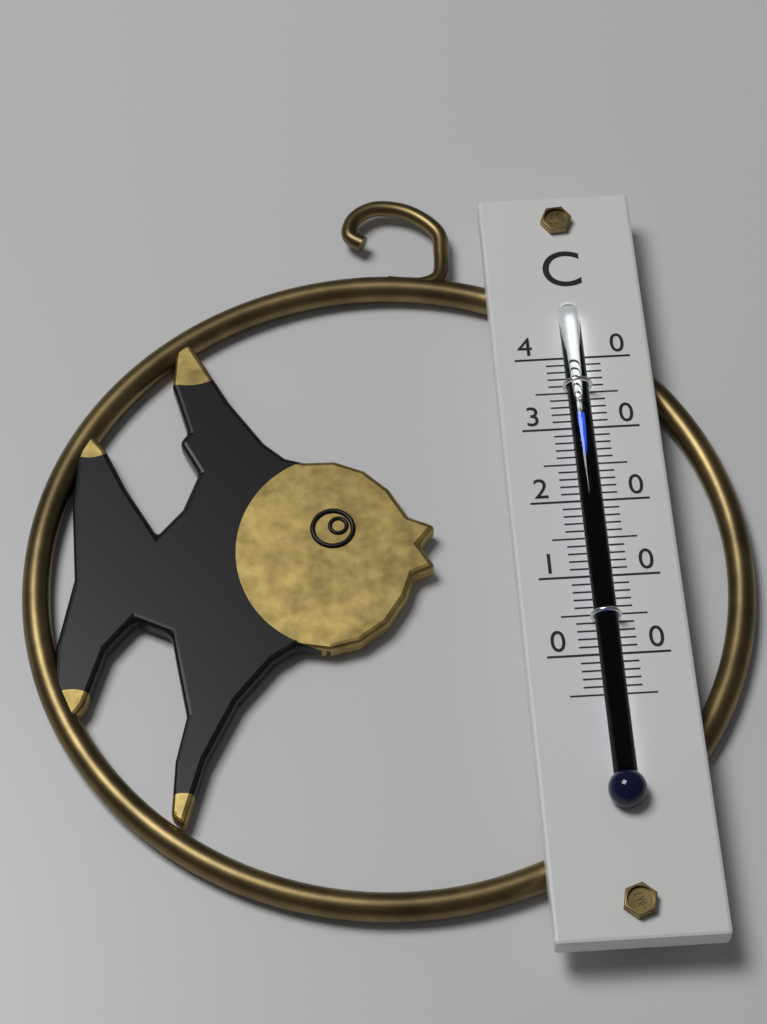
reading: 31 °C
